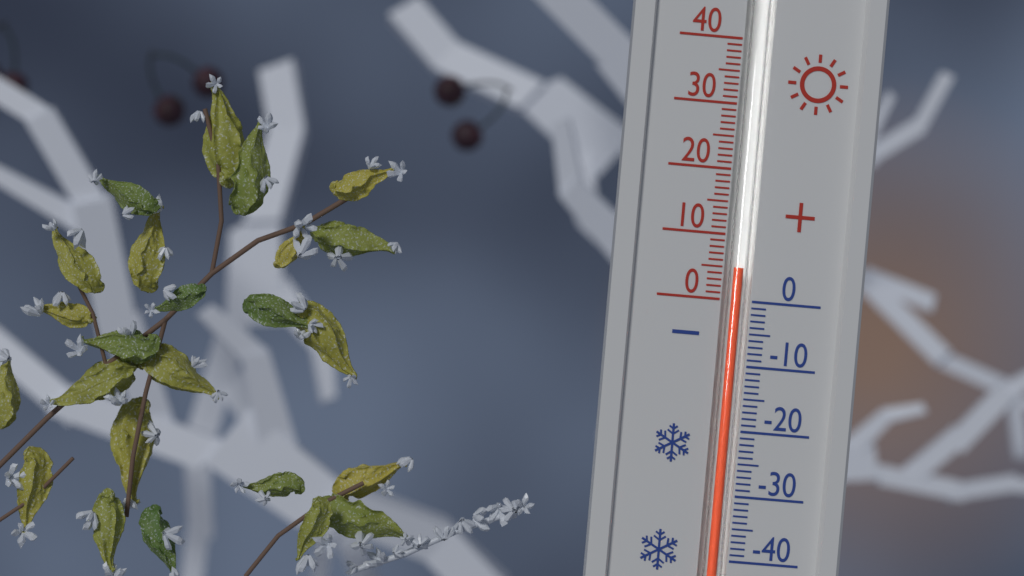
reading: 5 (no unit)
